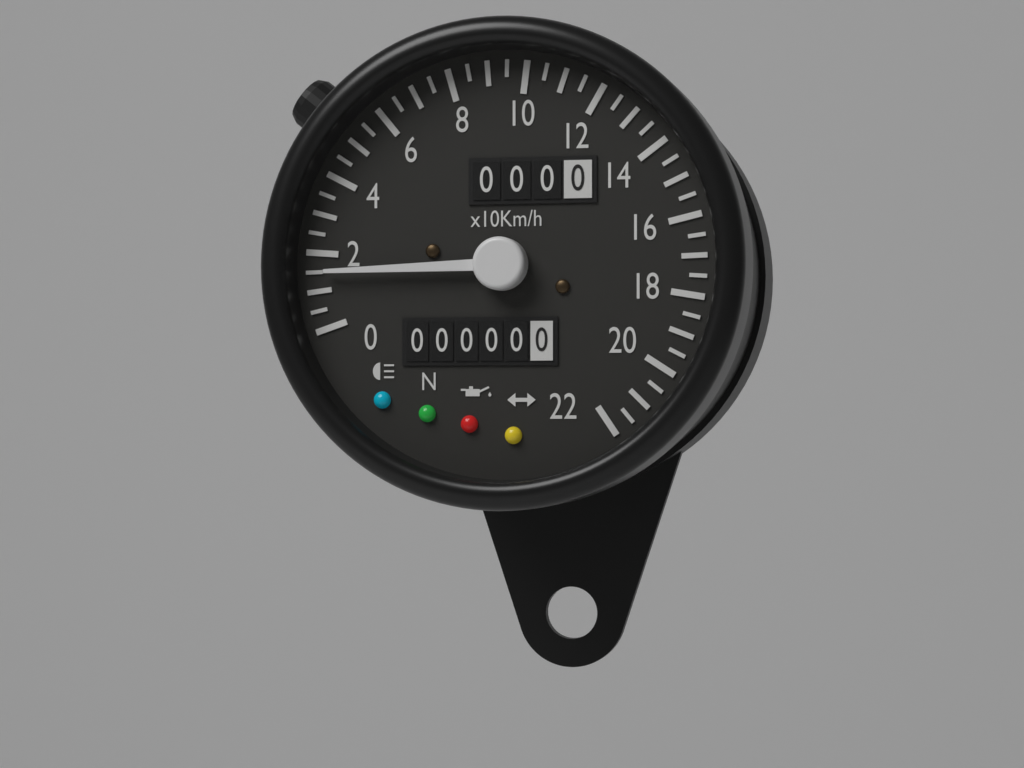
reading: 15 km/h
